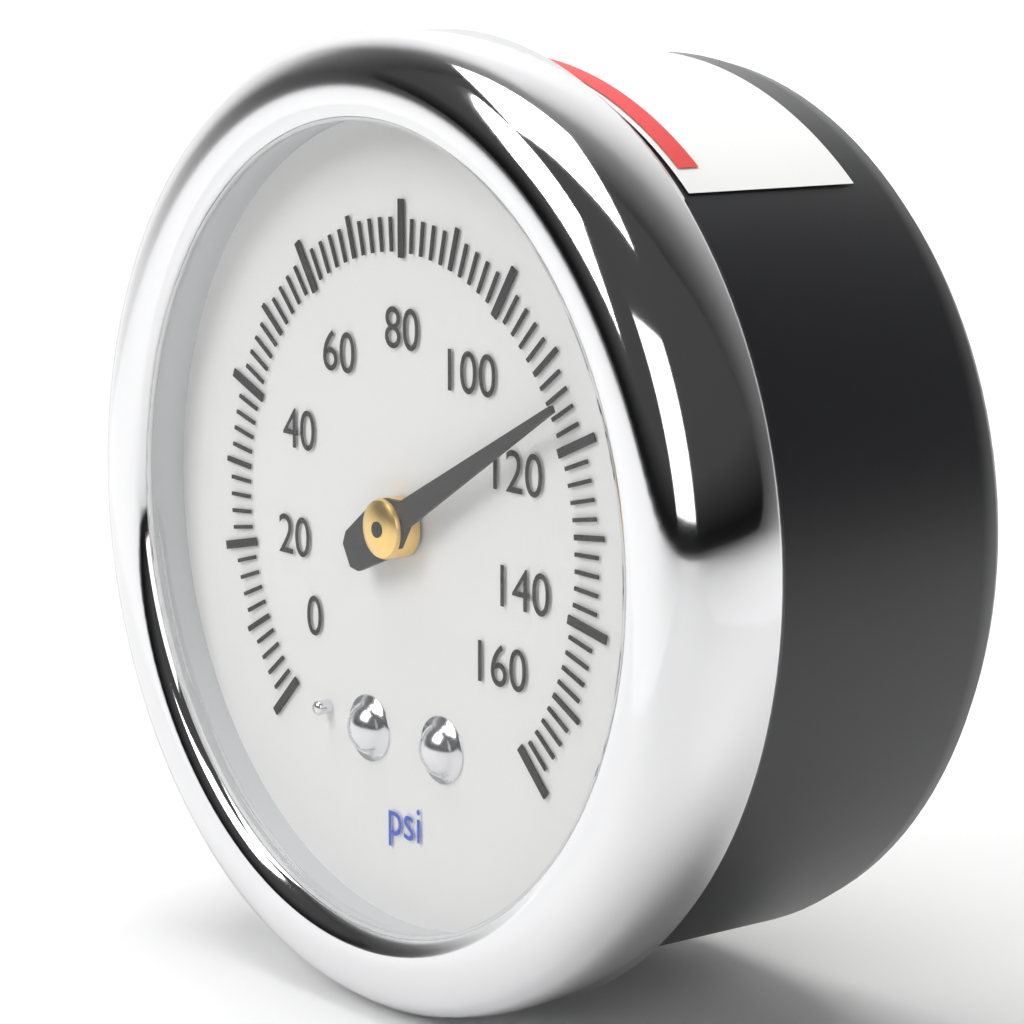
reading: 116 psi
